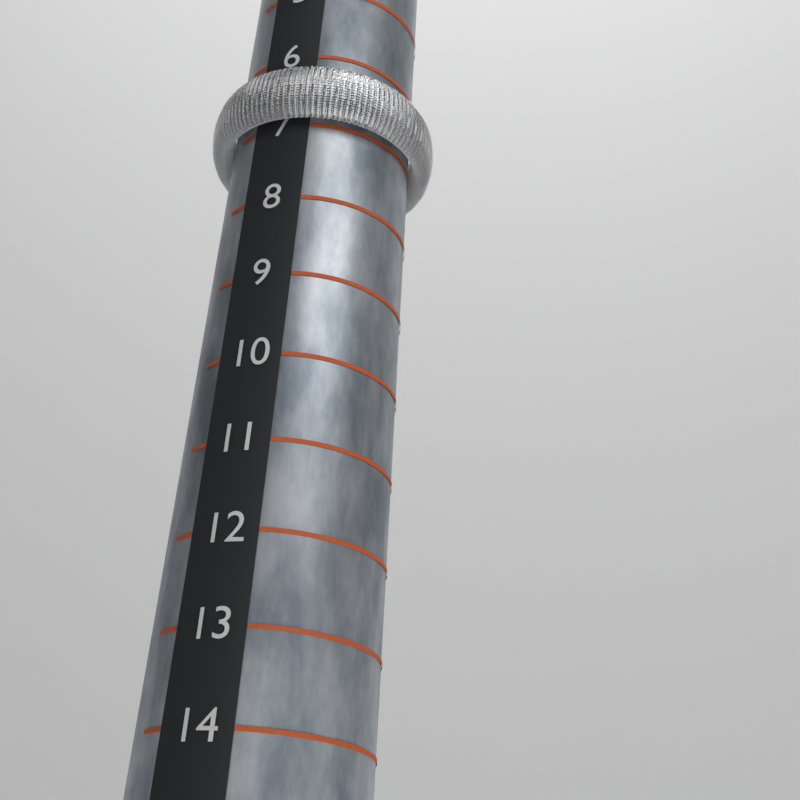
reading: 7 (no unit)
